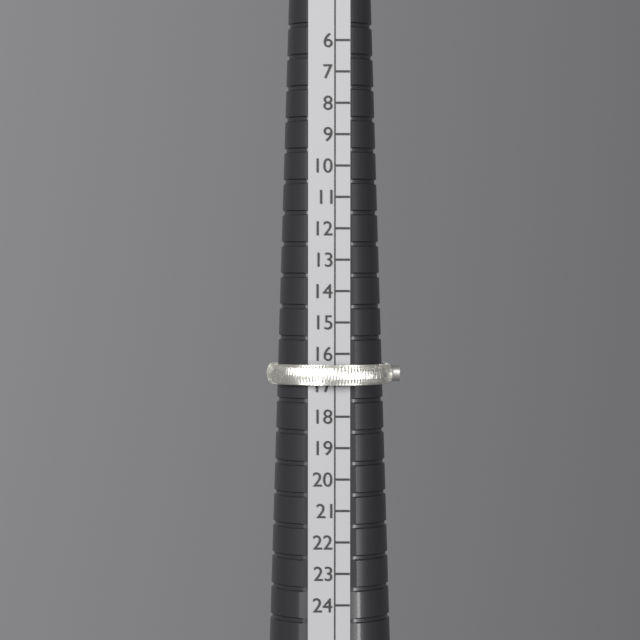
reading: 17 (no unit)
